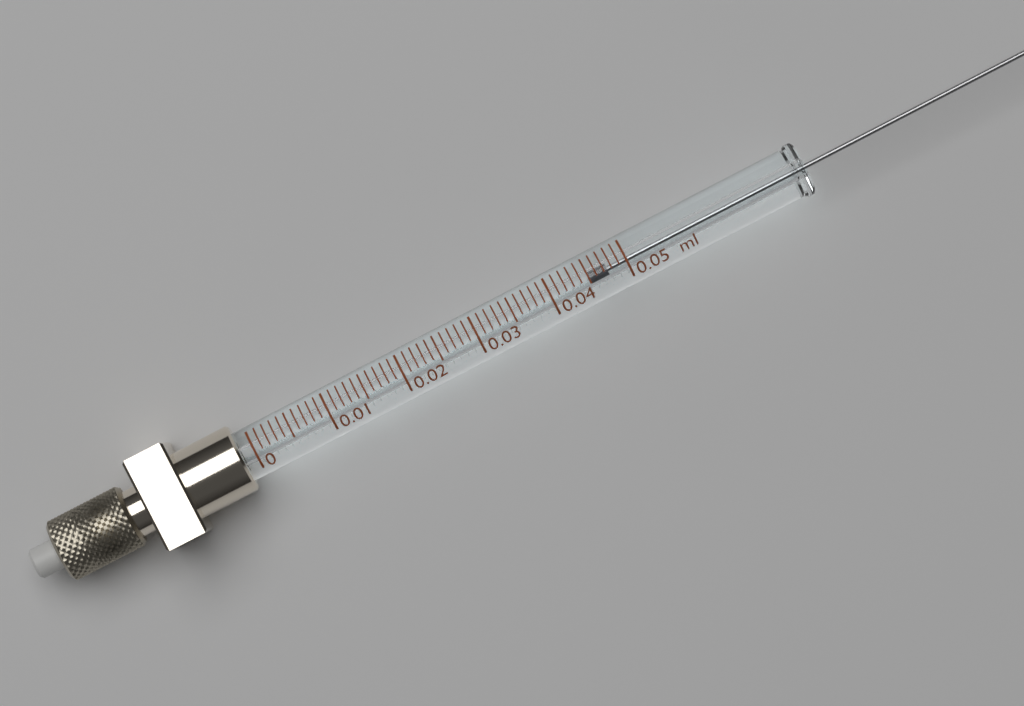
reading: 0.045 ml
